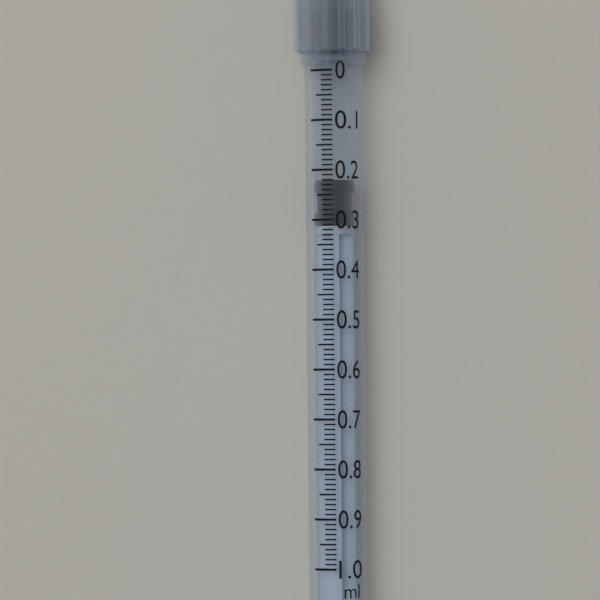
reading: 0.22 ml
